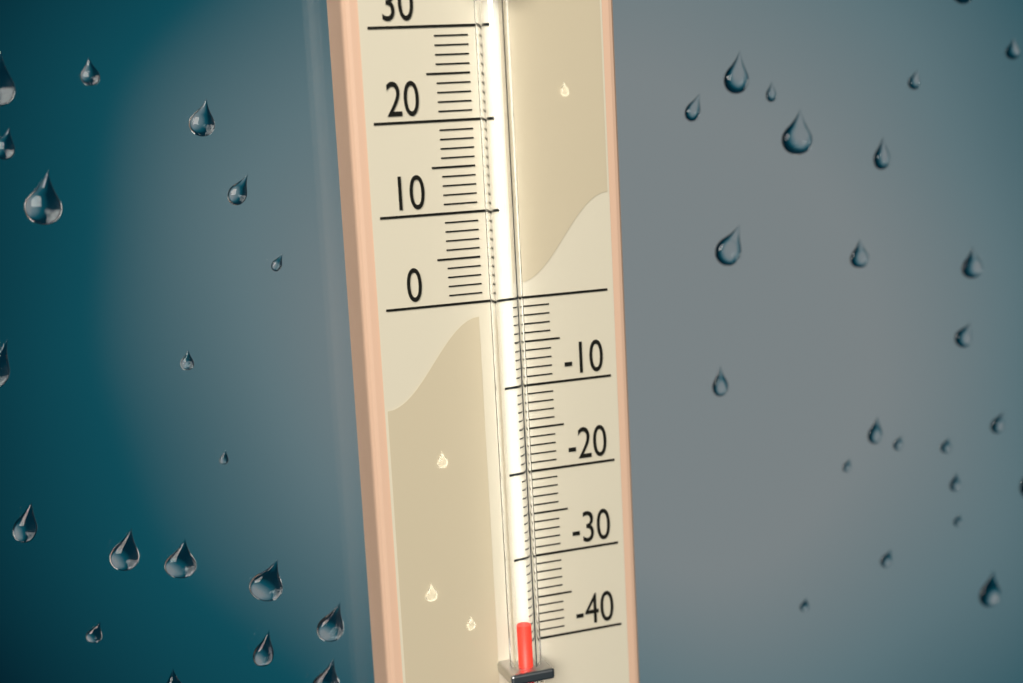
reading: -37 (no unit)
